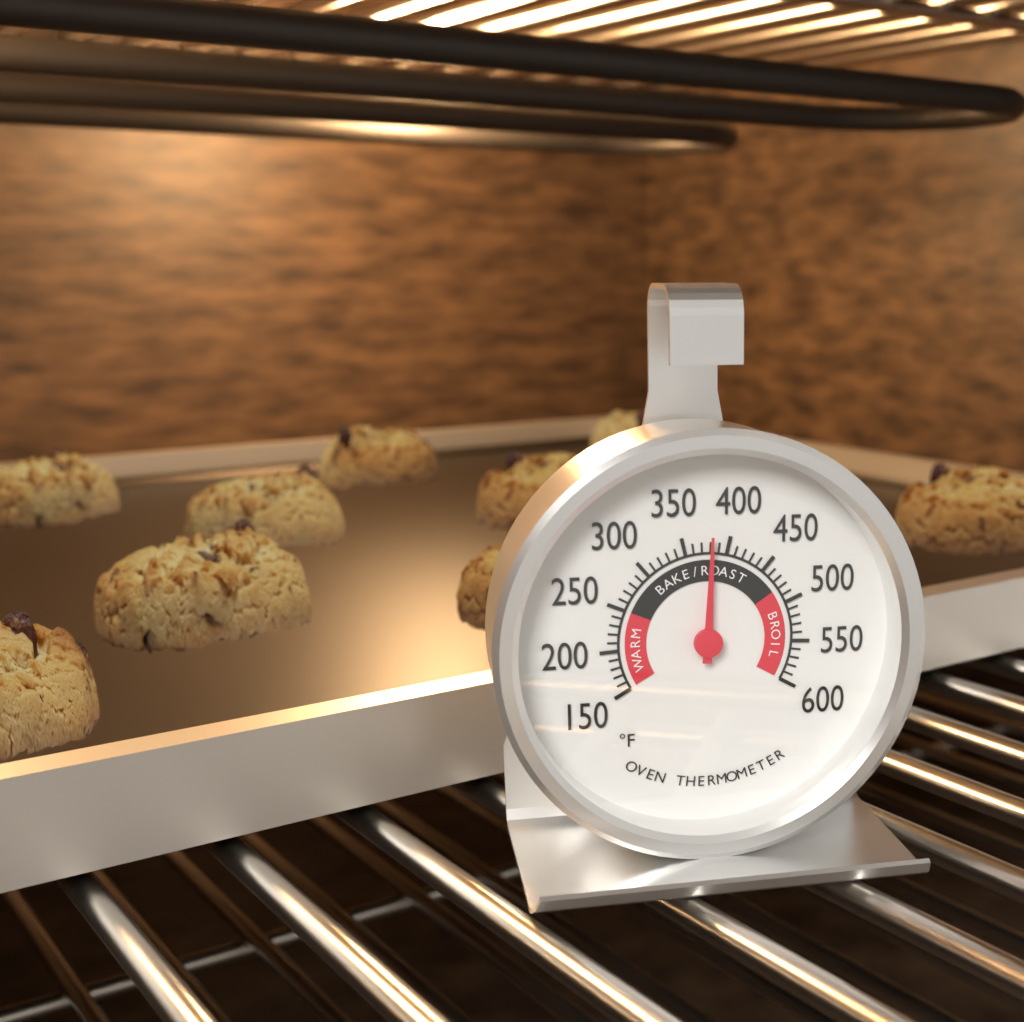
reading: 380 °F
